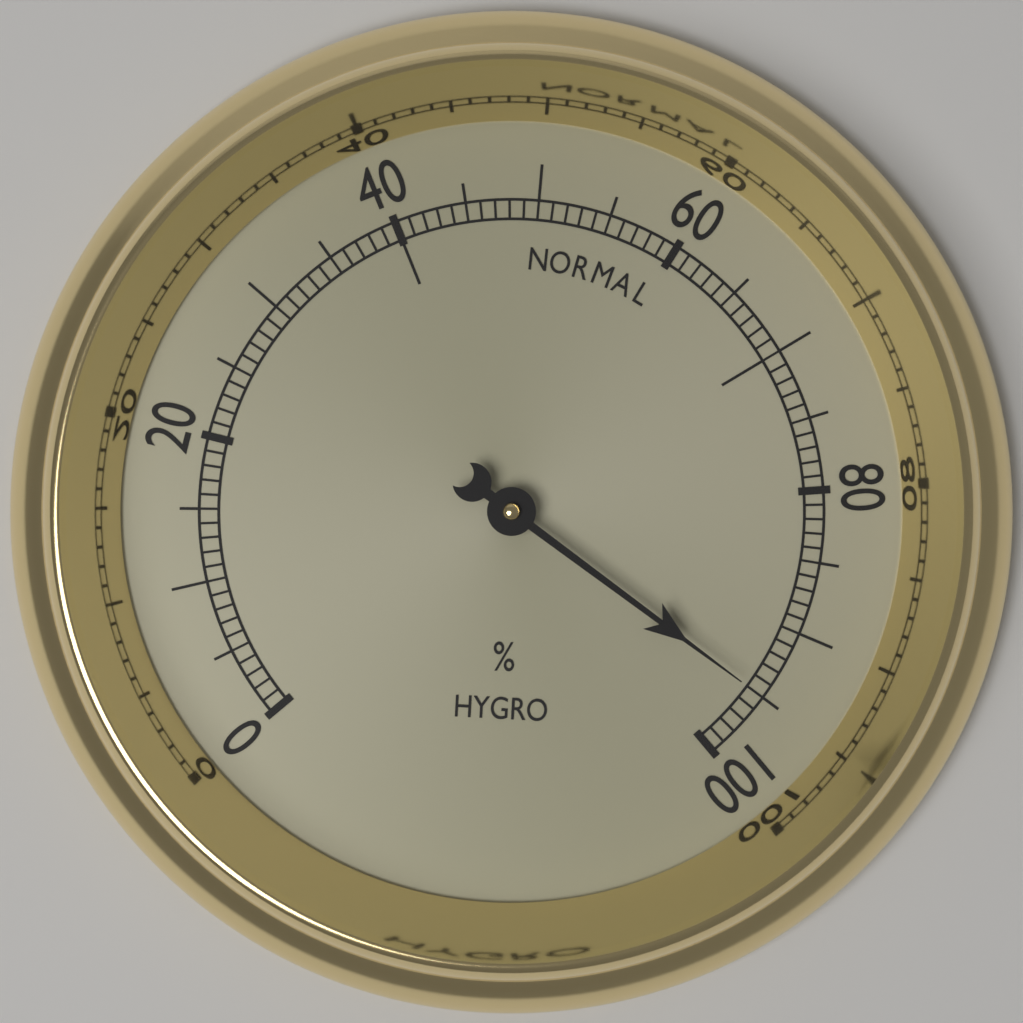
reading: 95 %
